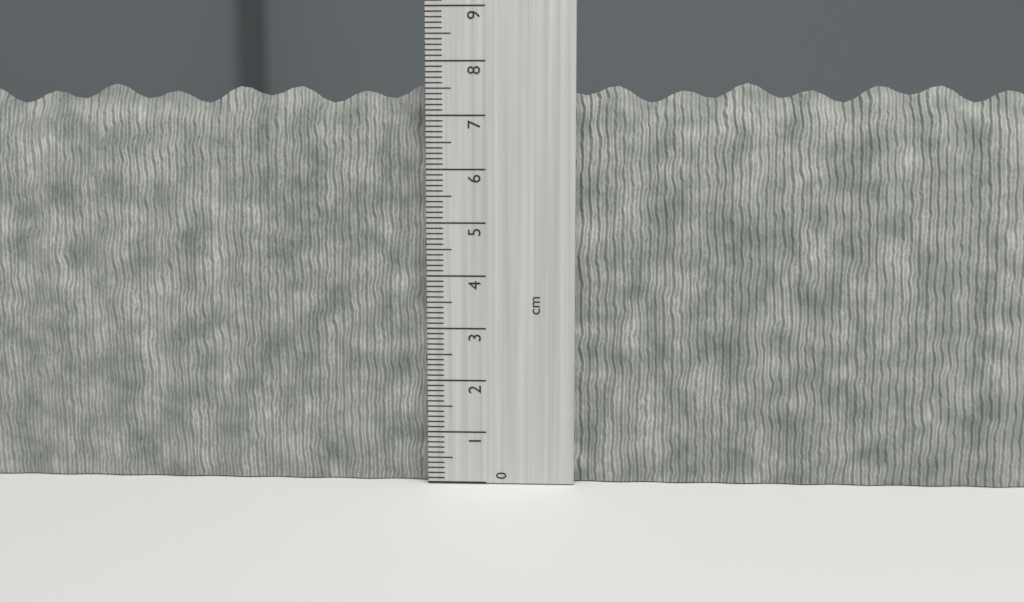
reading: 7.6 cm
